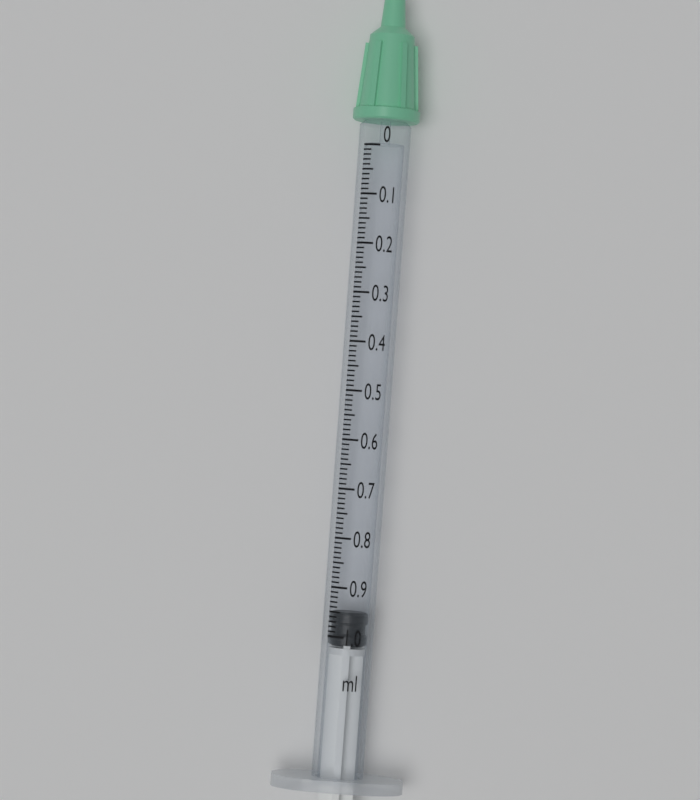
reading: 0.95 ml
